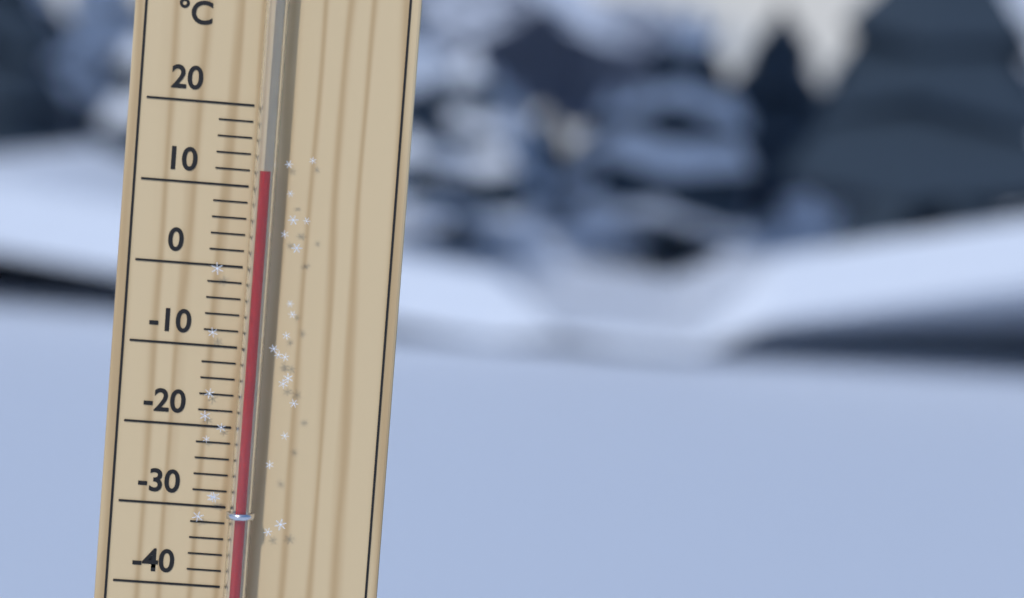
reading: 12 °C
